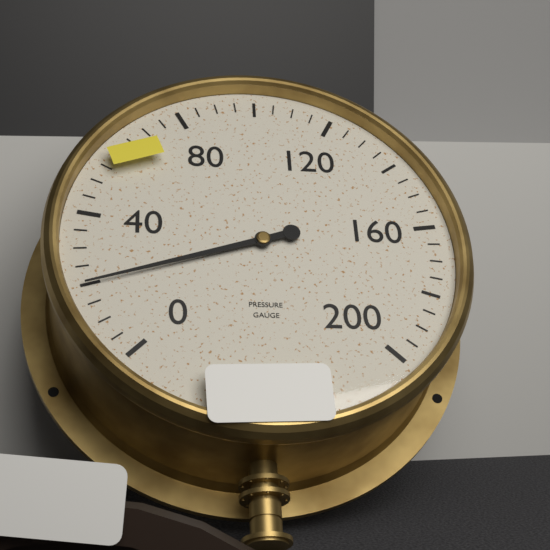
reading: 20 (no unit)
